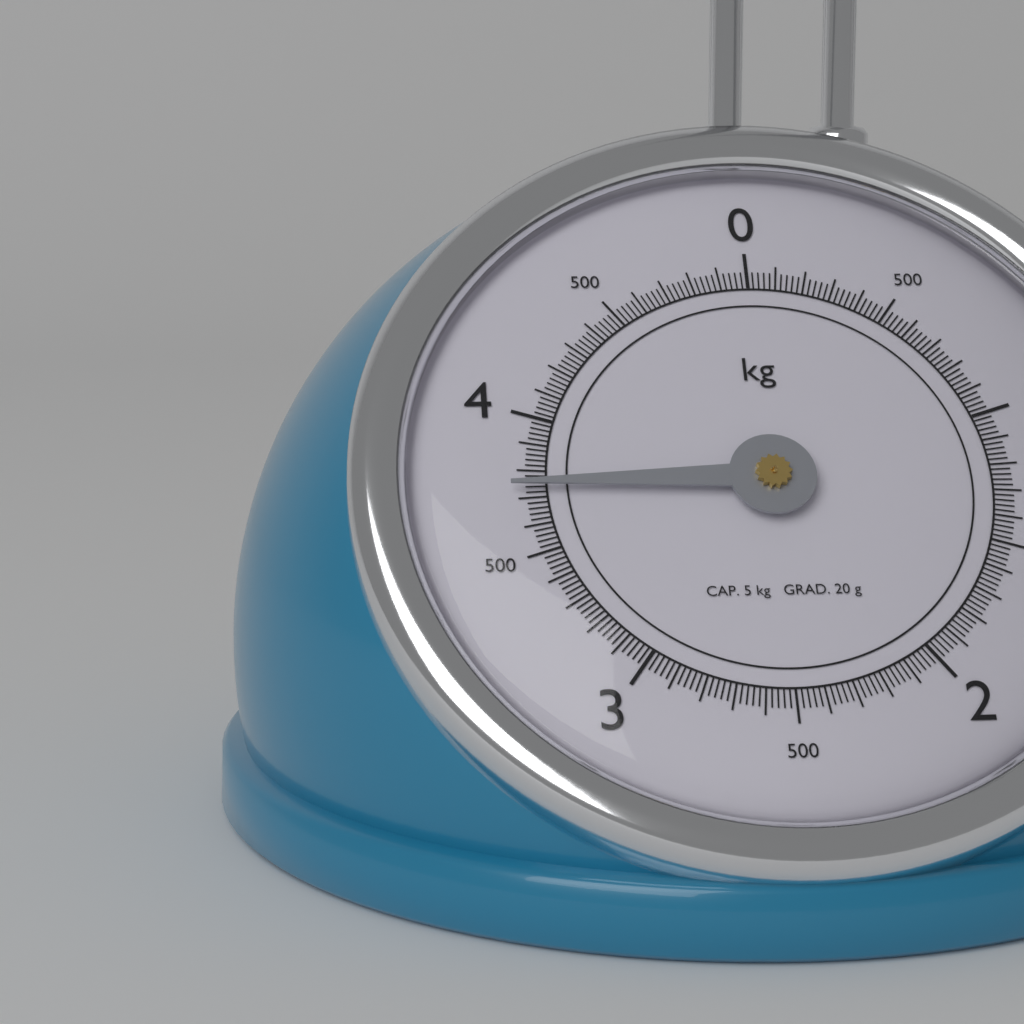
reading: 3.74 kg
